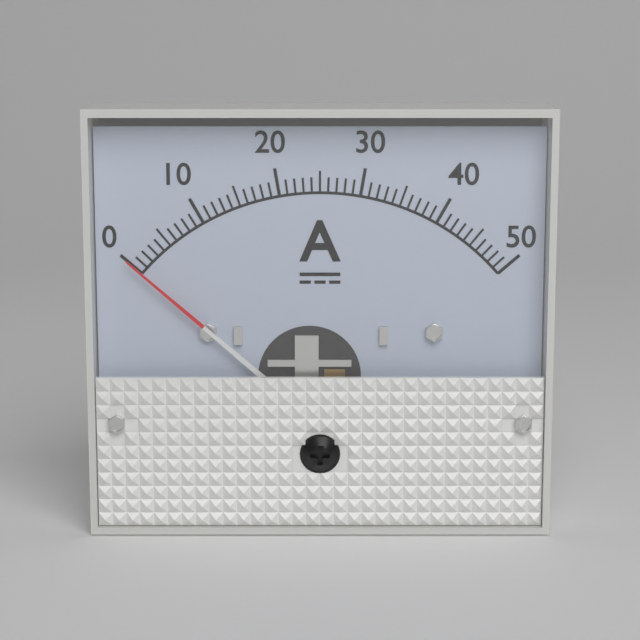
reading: 0 A
